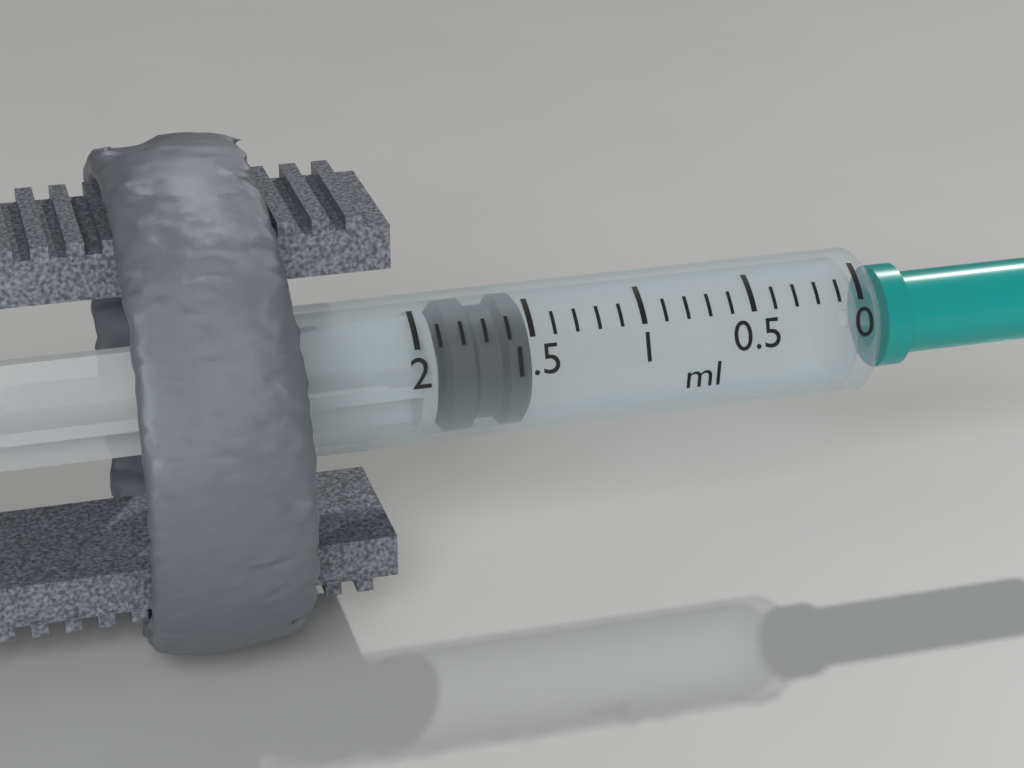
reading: 1.5 ml
